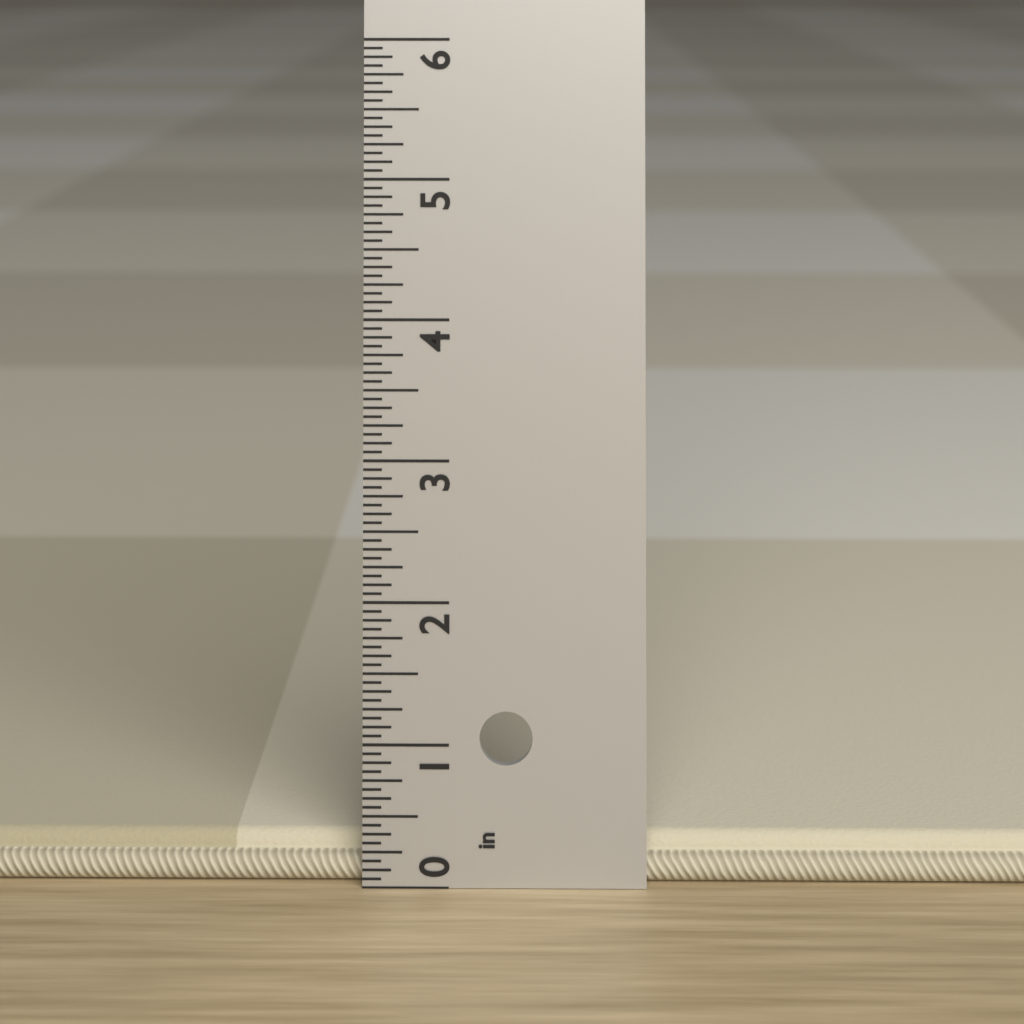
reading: 0.3125 in
